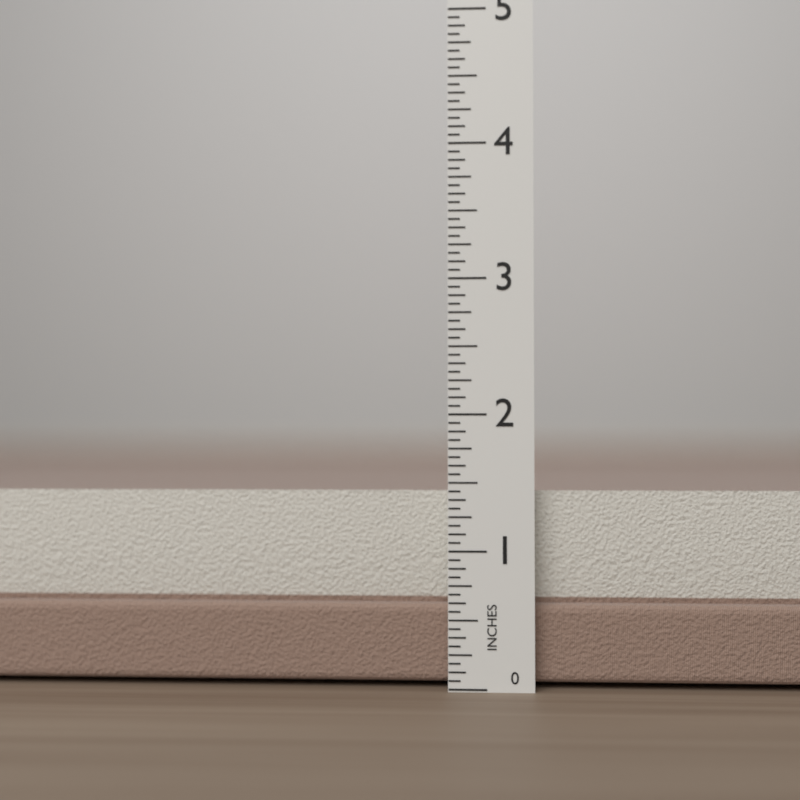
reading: 1.4375 in
